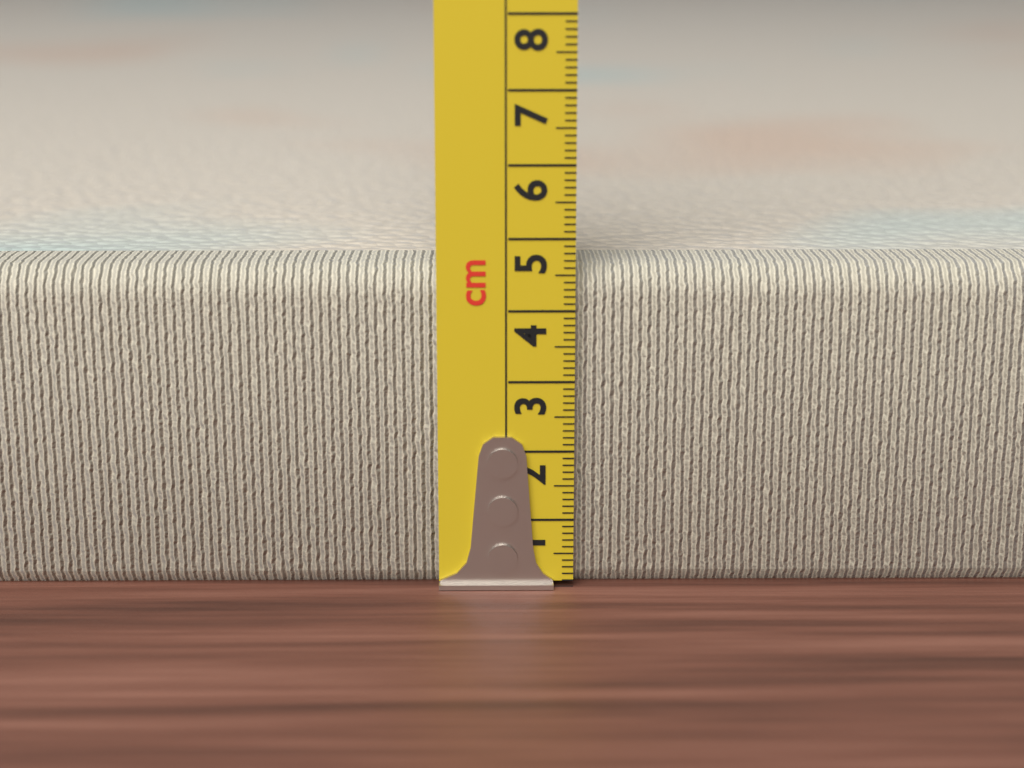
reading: 4.6 cm
